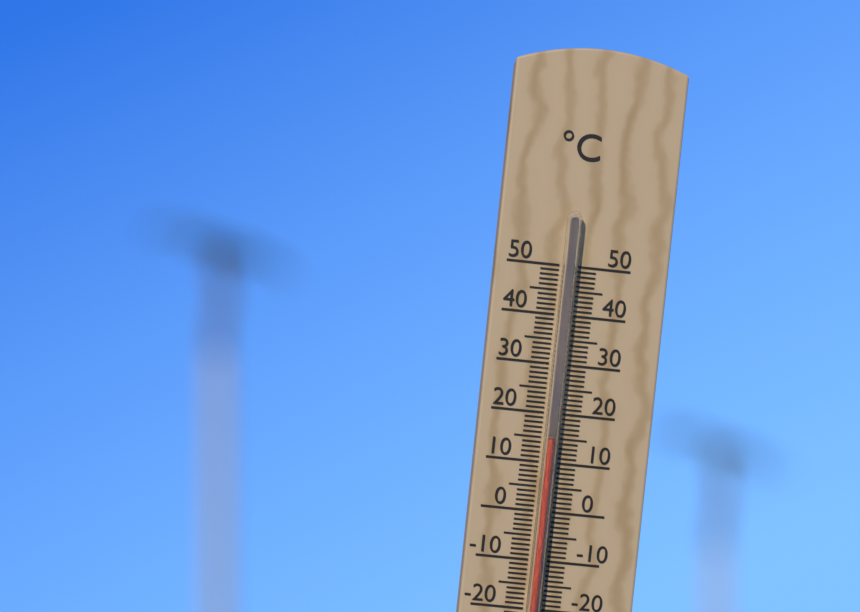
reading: 15 °C
